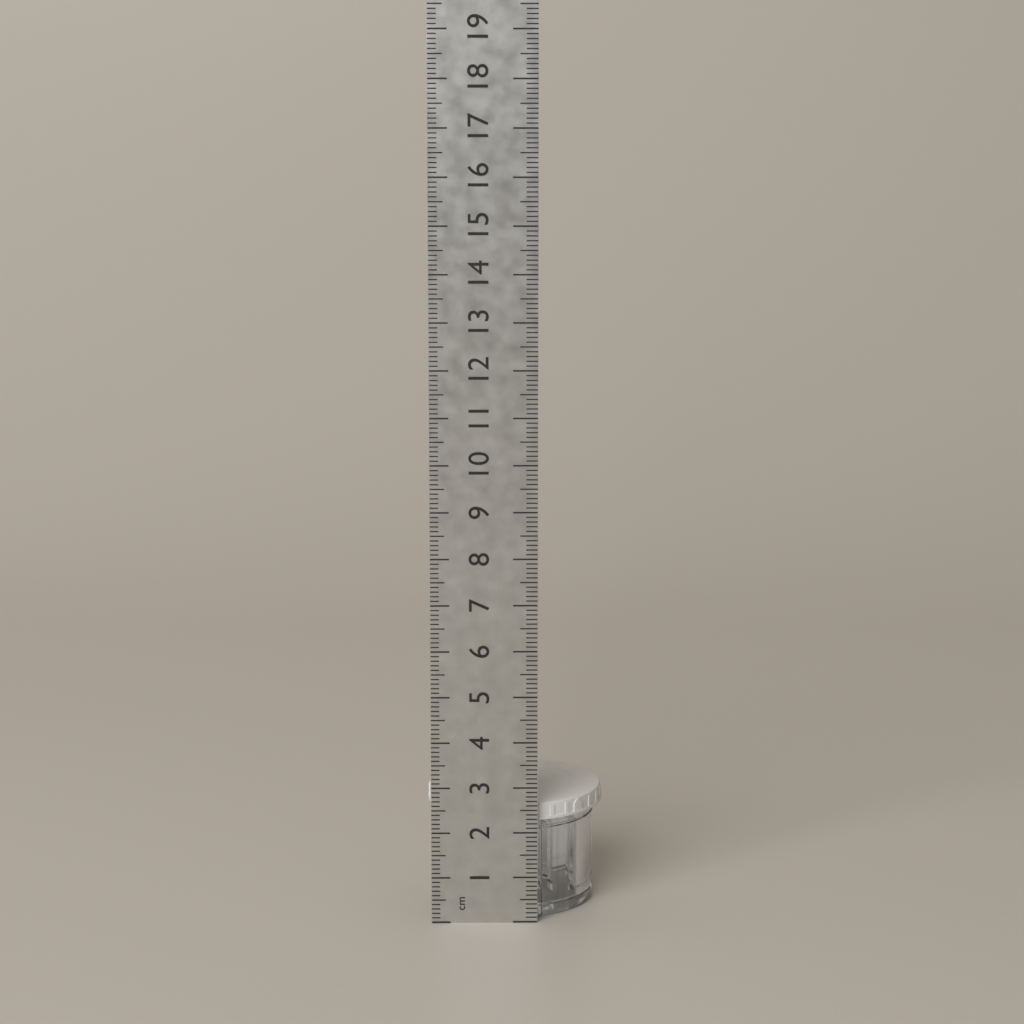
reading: 2.6 cm
